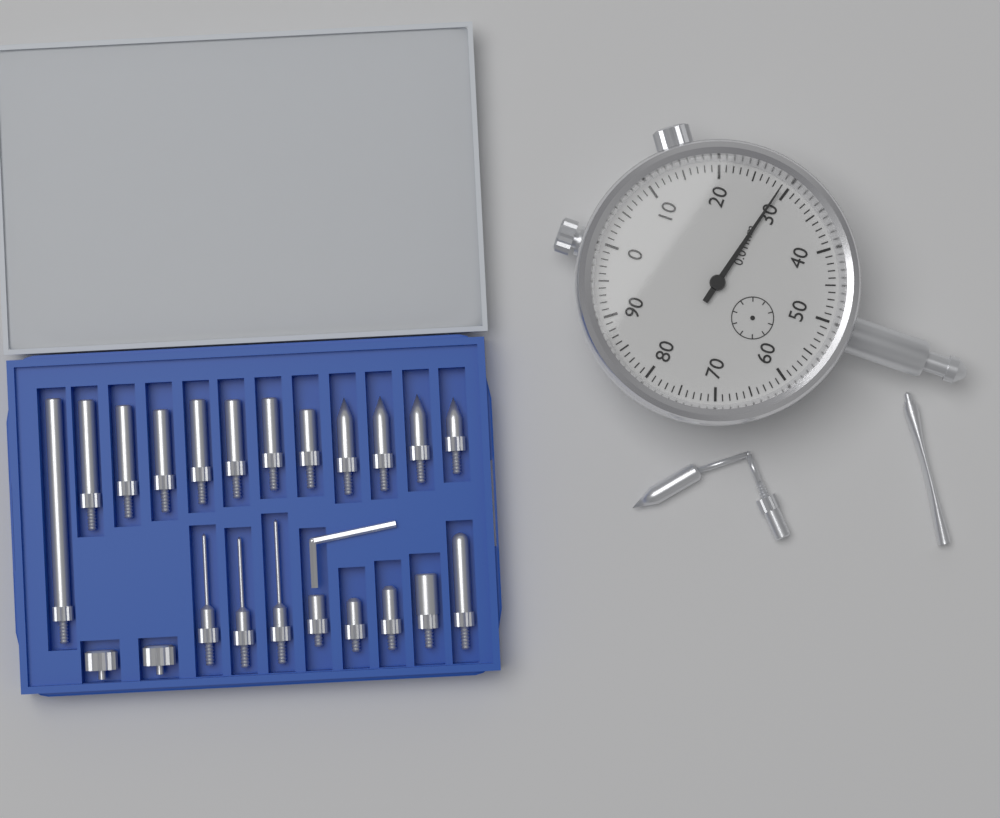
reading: 0.29 mm
